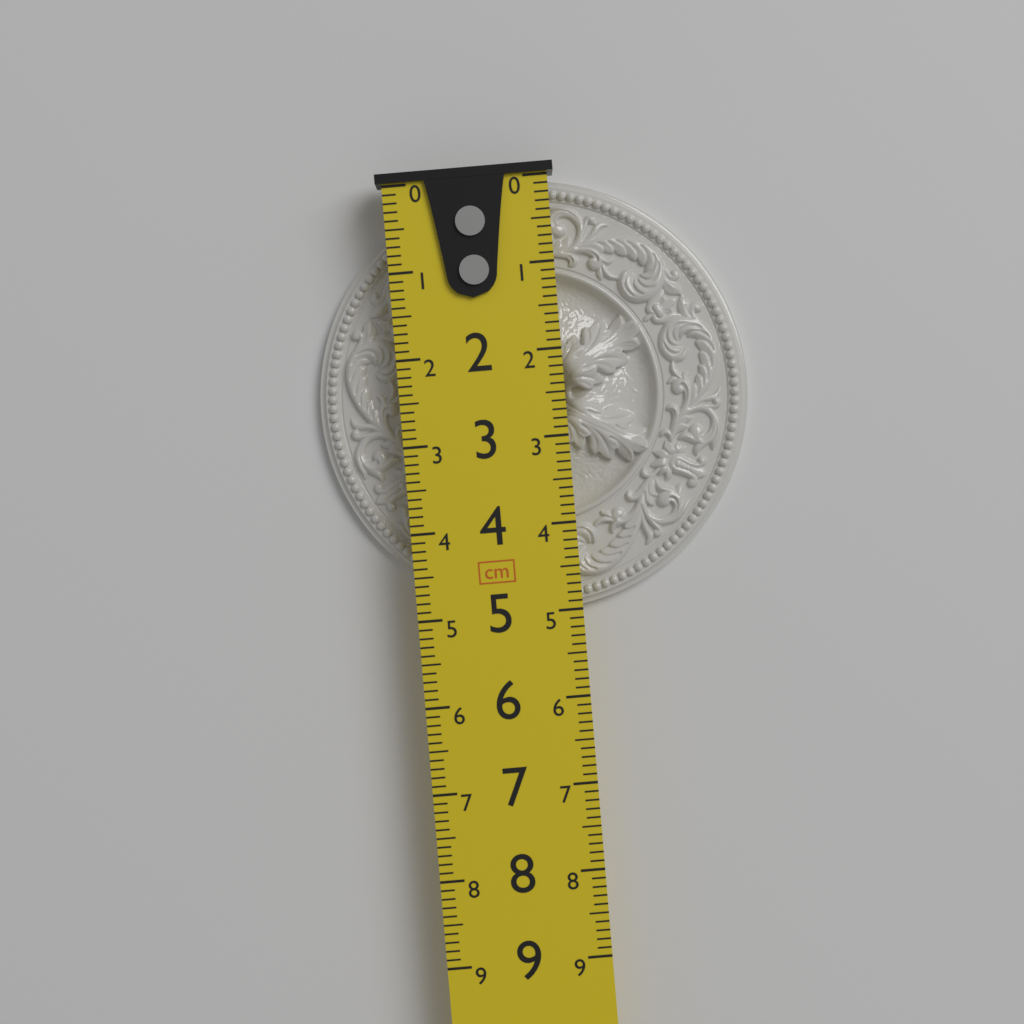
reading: 5.0 cm
